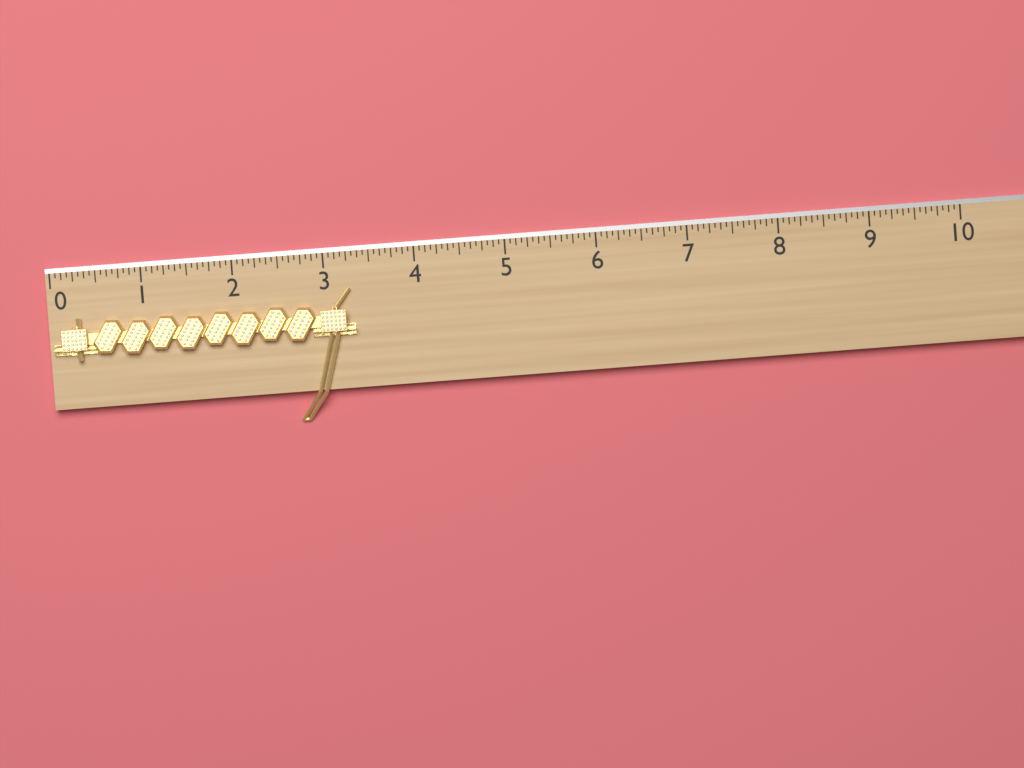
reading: 3.3125 (no unit)
